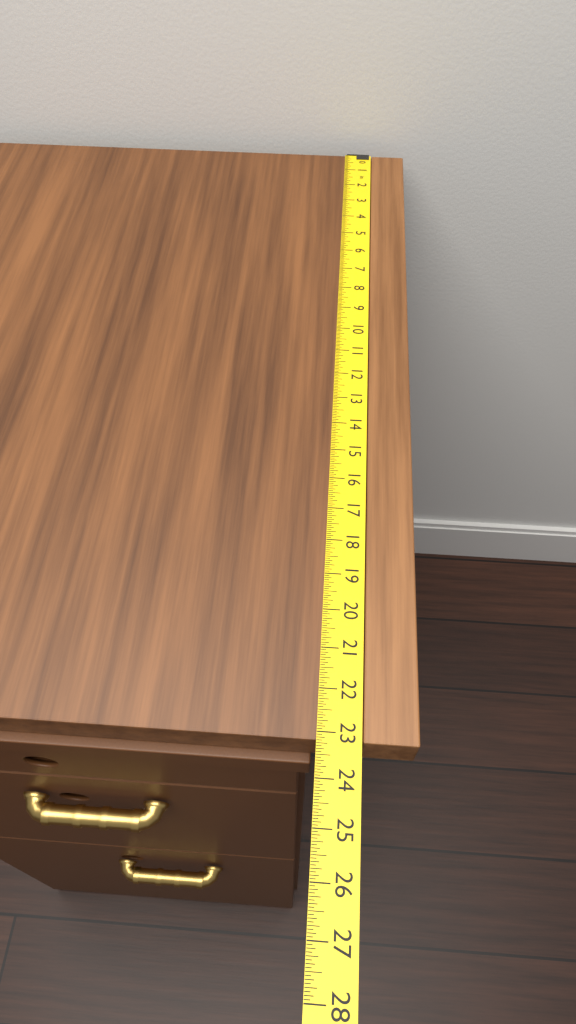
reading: 23.1875 in
